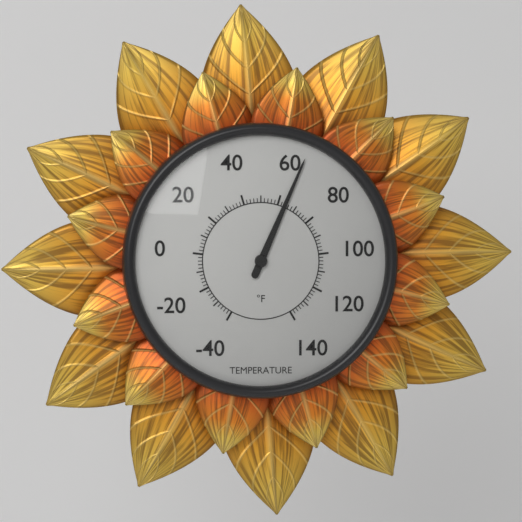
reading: 64 °F
